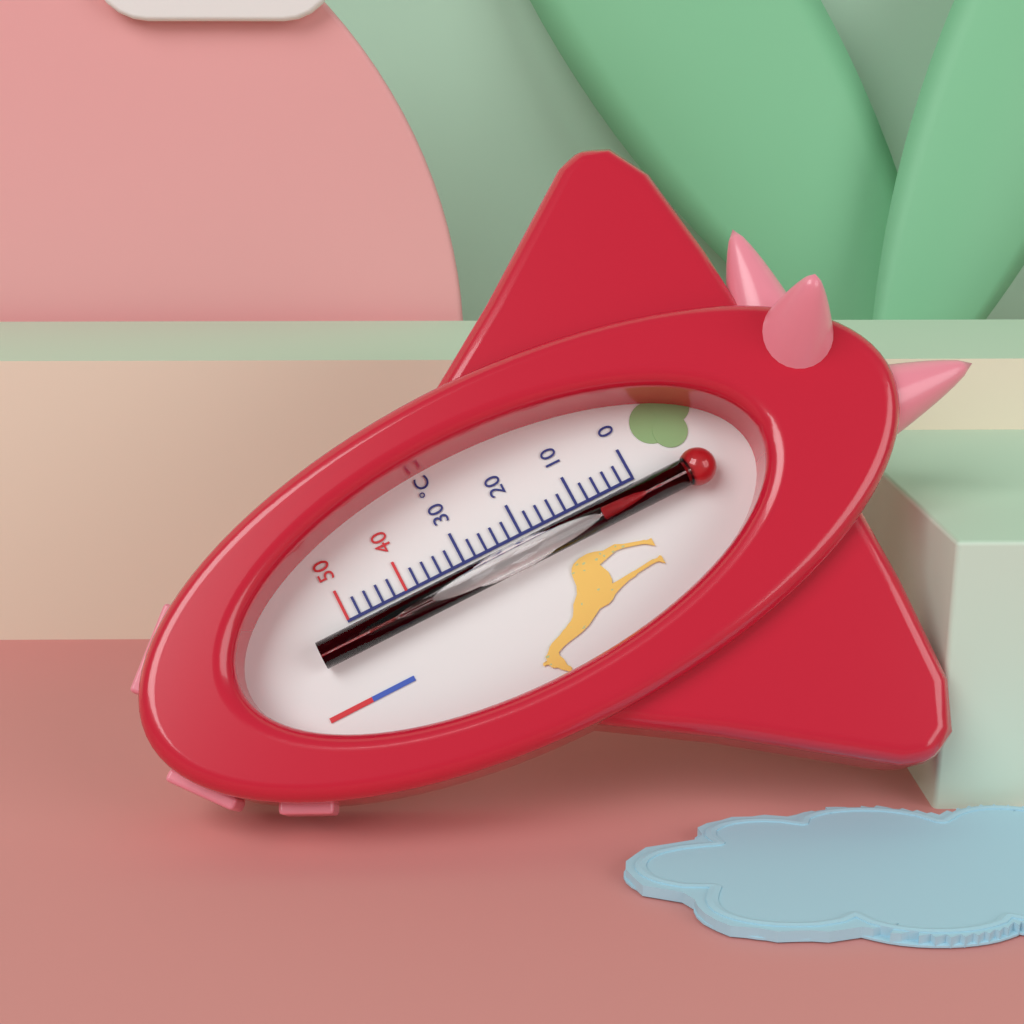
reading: 8 °C
